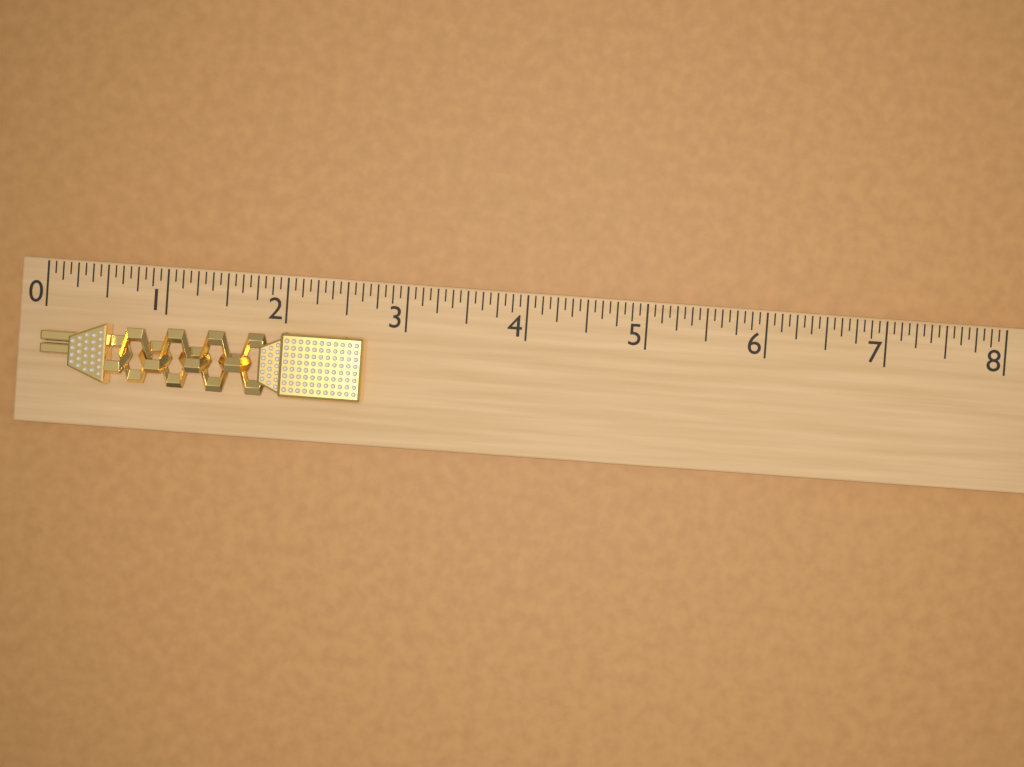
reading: 2.6875 (no unit)
